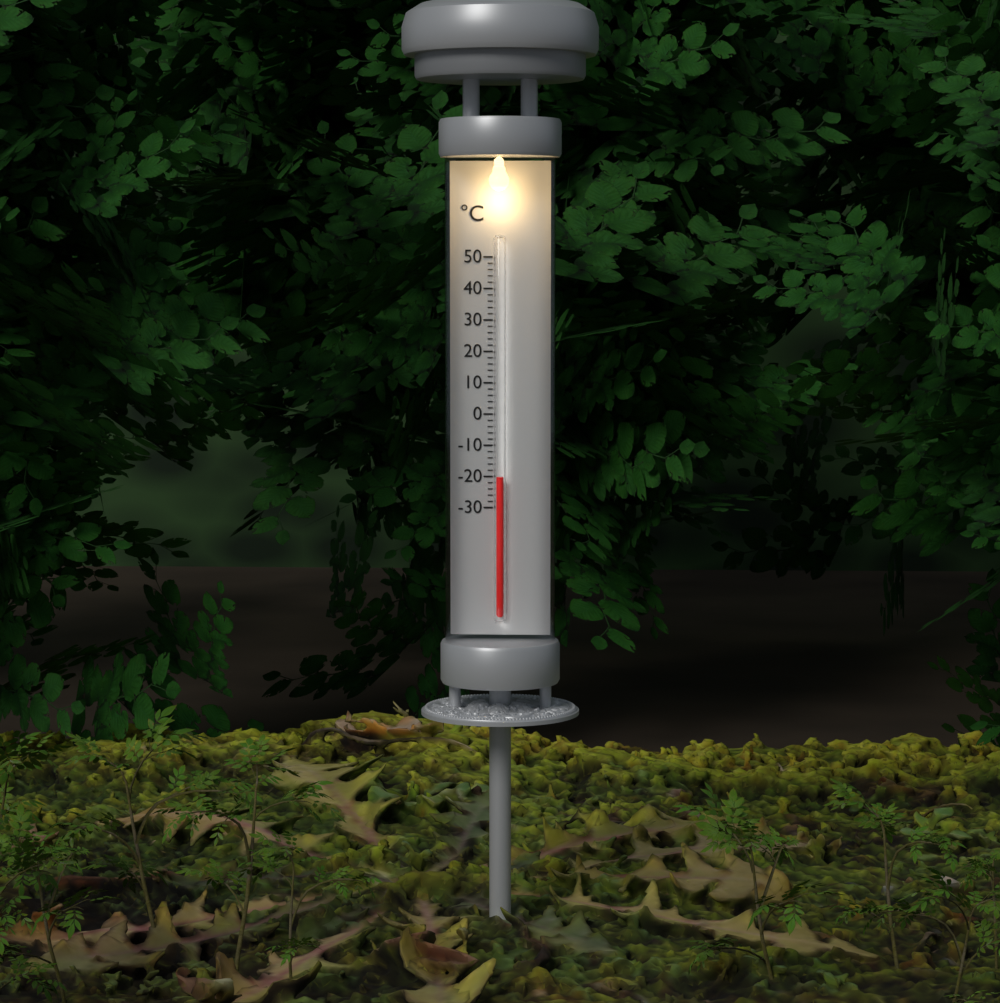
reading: -20 °C
